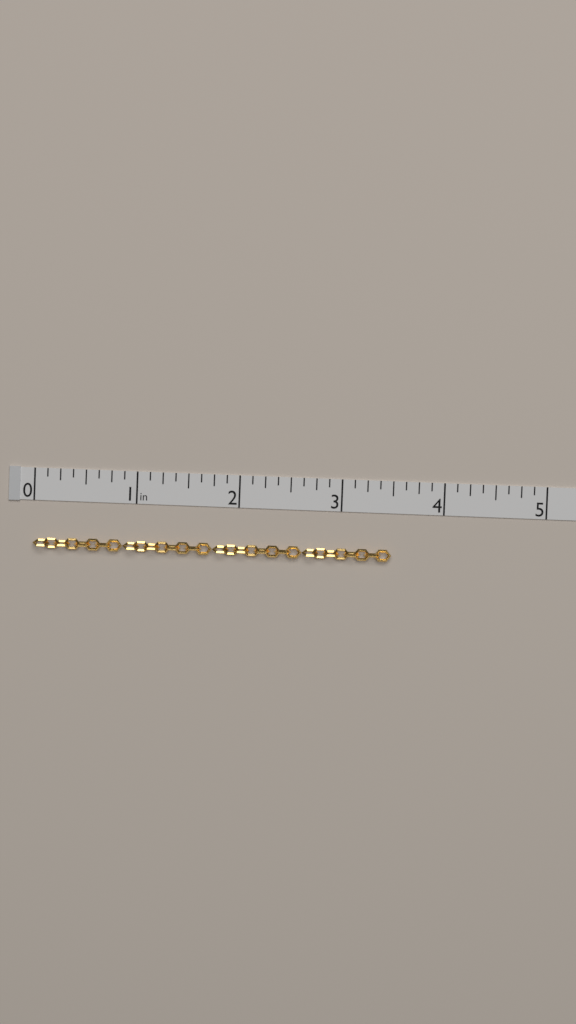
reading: 3.500 in
